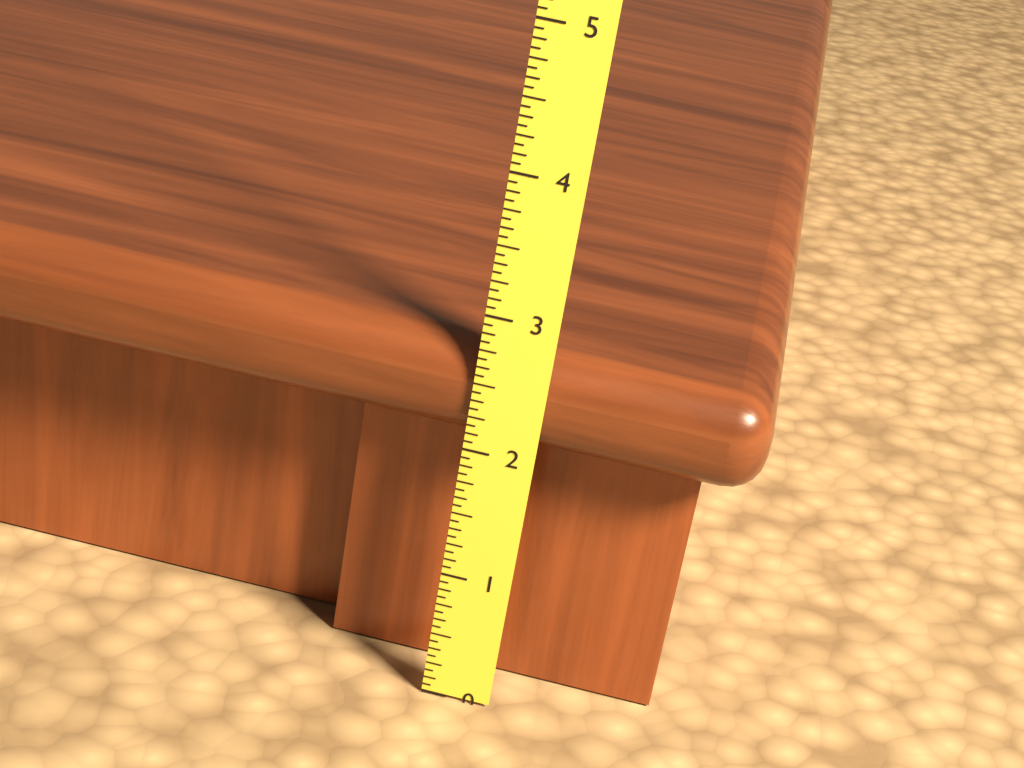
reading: 2.7500 (no unit)
